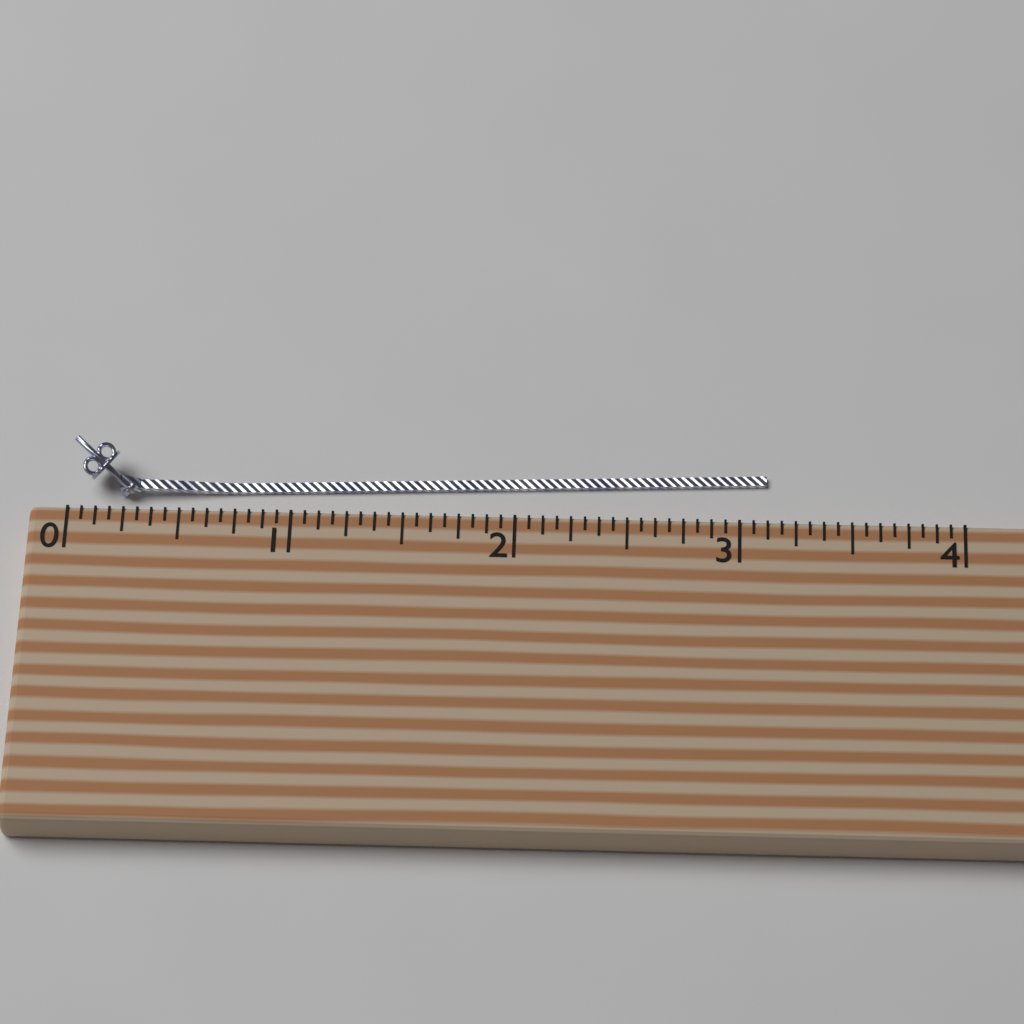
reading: 3.1250 (no unit)
